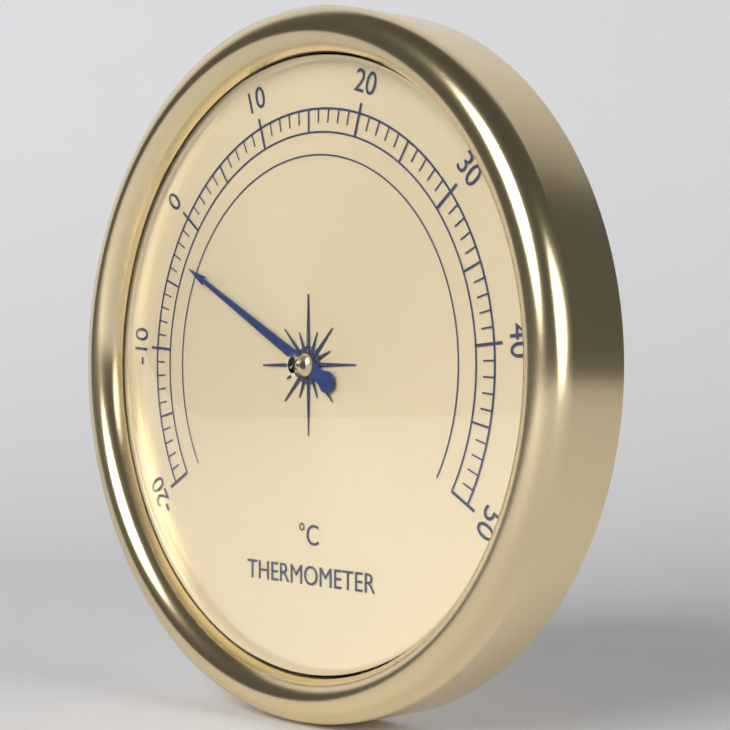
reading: -3 °C
